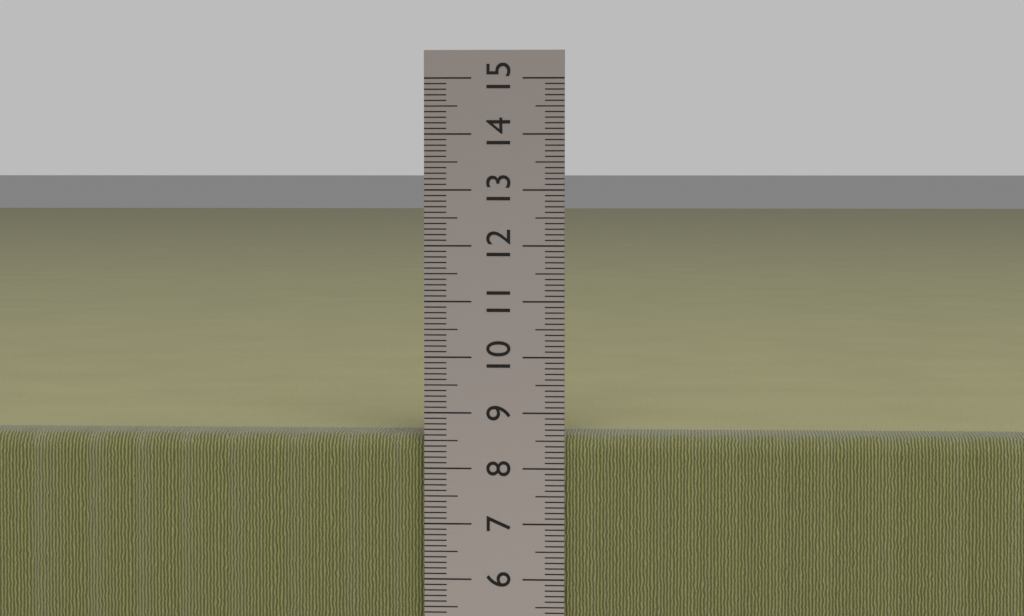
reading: 8.6 cm
